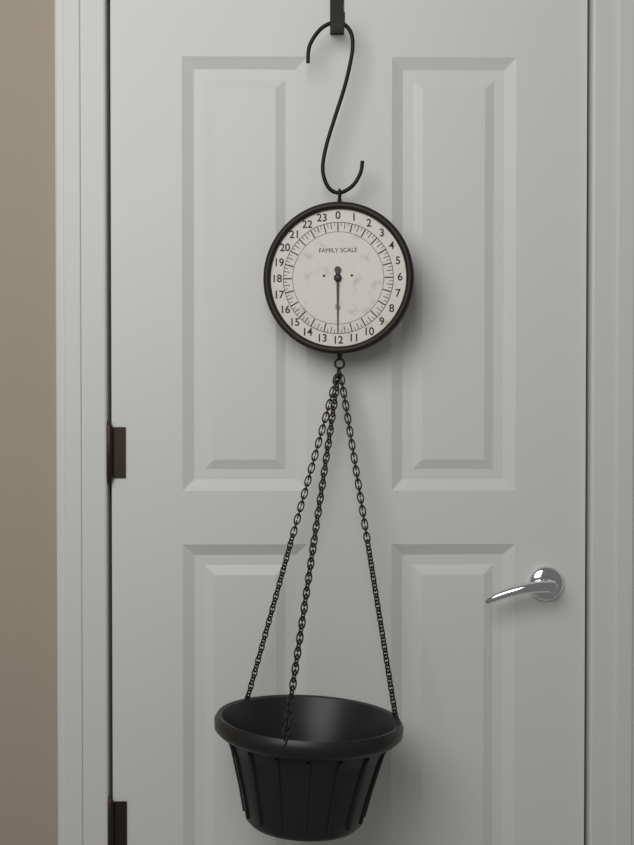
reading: 12.00 lb
